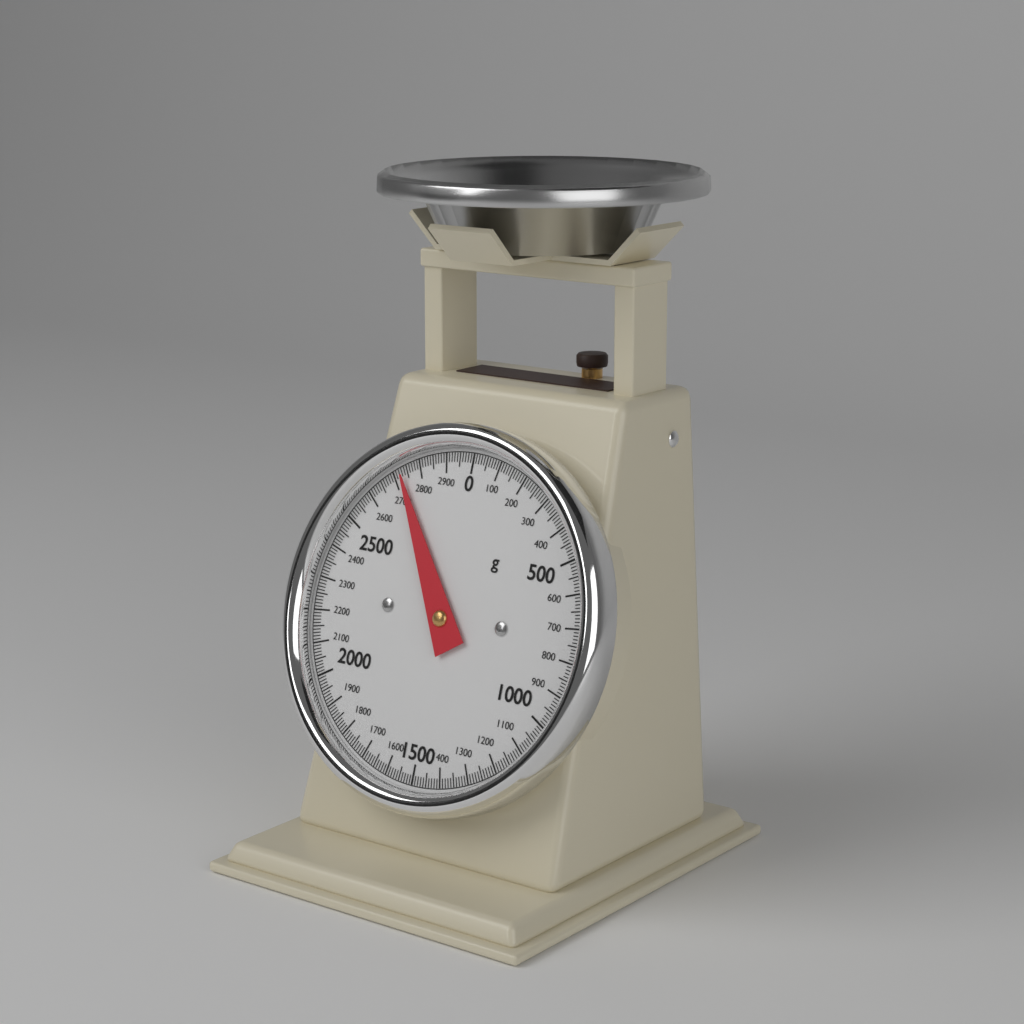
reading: 2730 g
